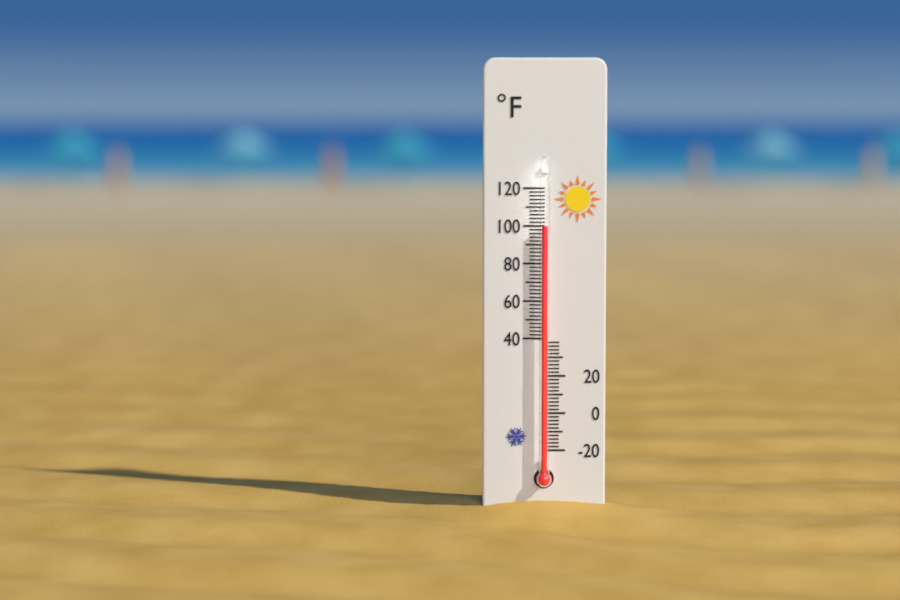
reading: 100 °F
